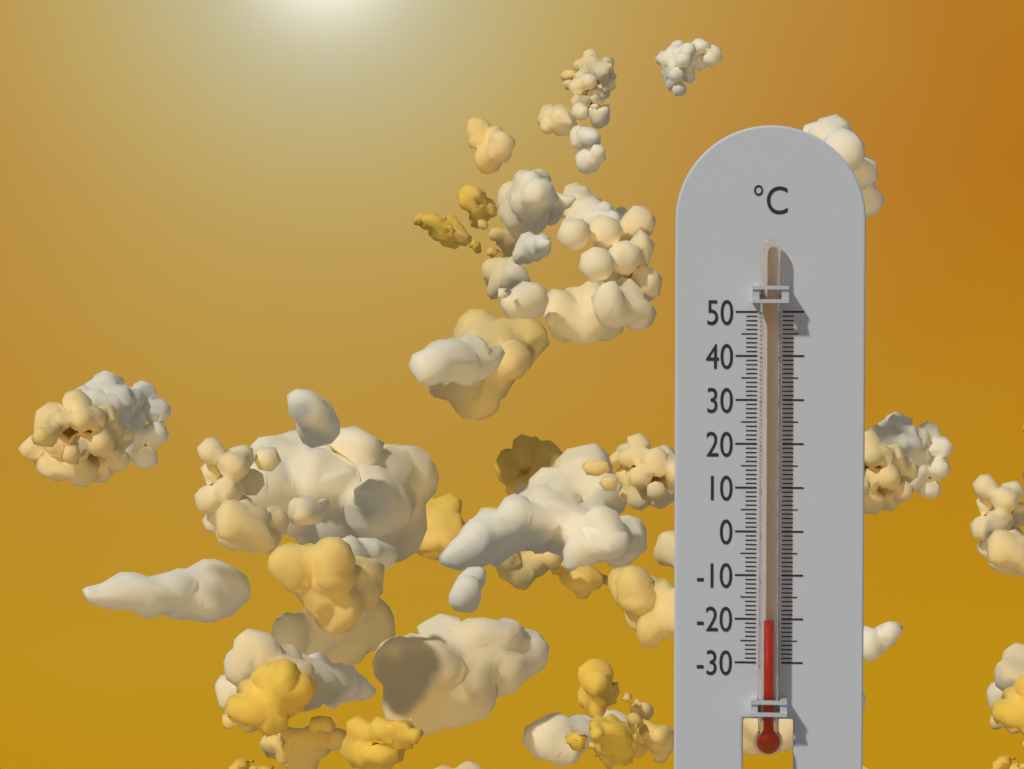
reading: -20 °C
